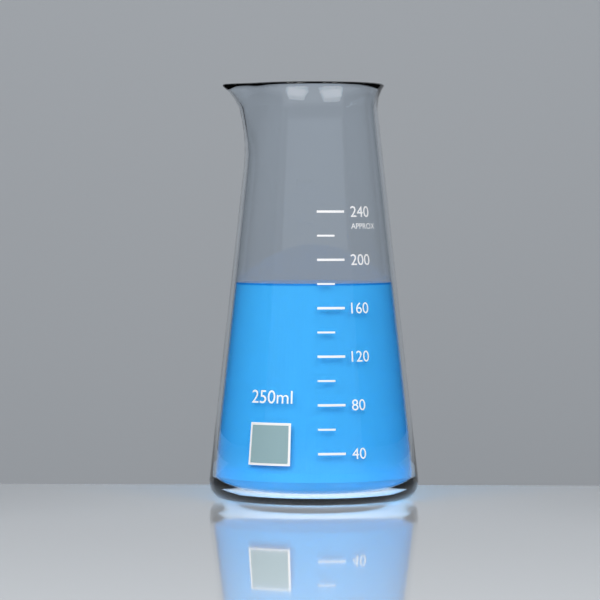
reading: 180 ml
